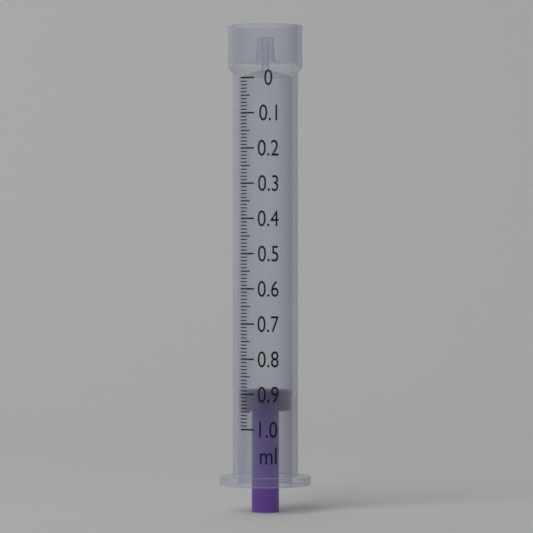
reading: 0.89 ml
